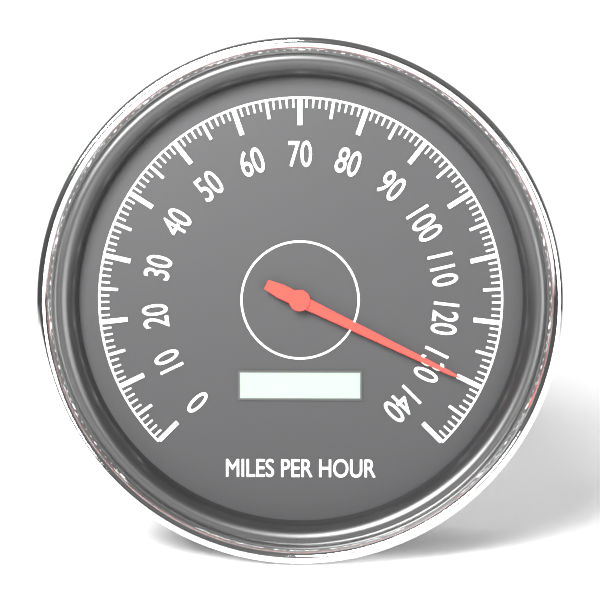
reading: 130 mph
